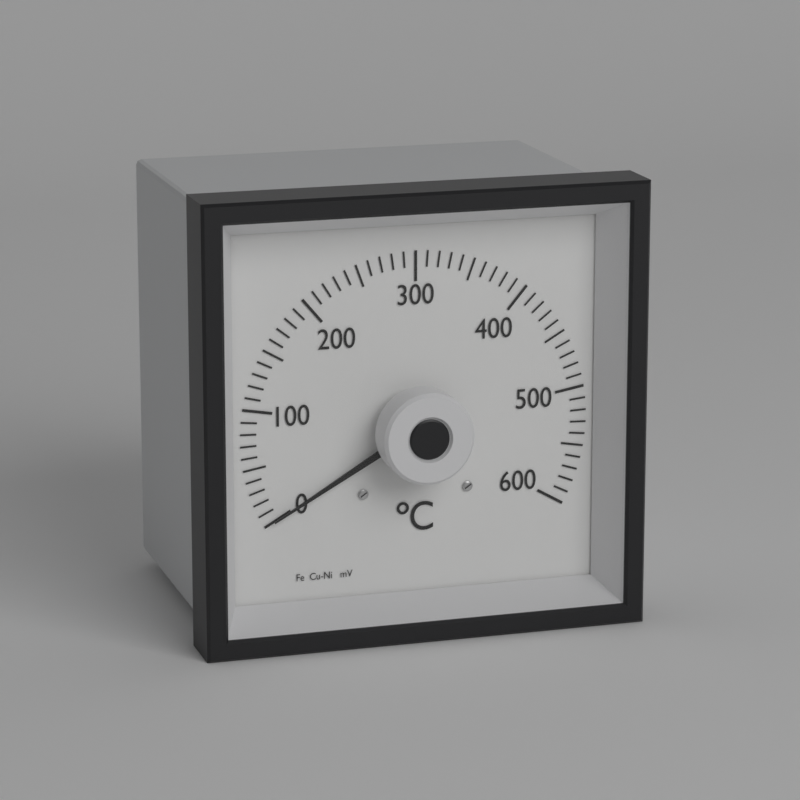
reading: 0 °C
